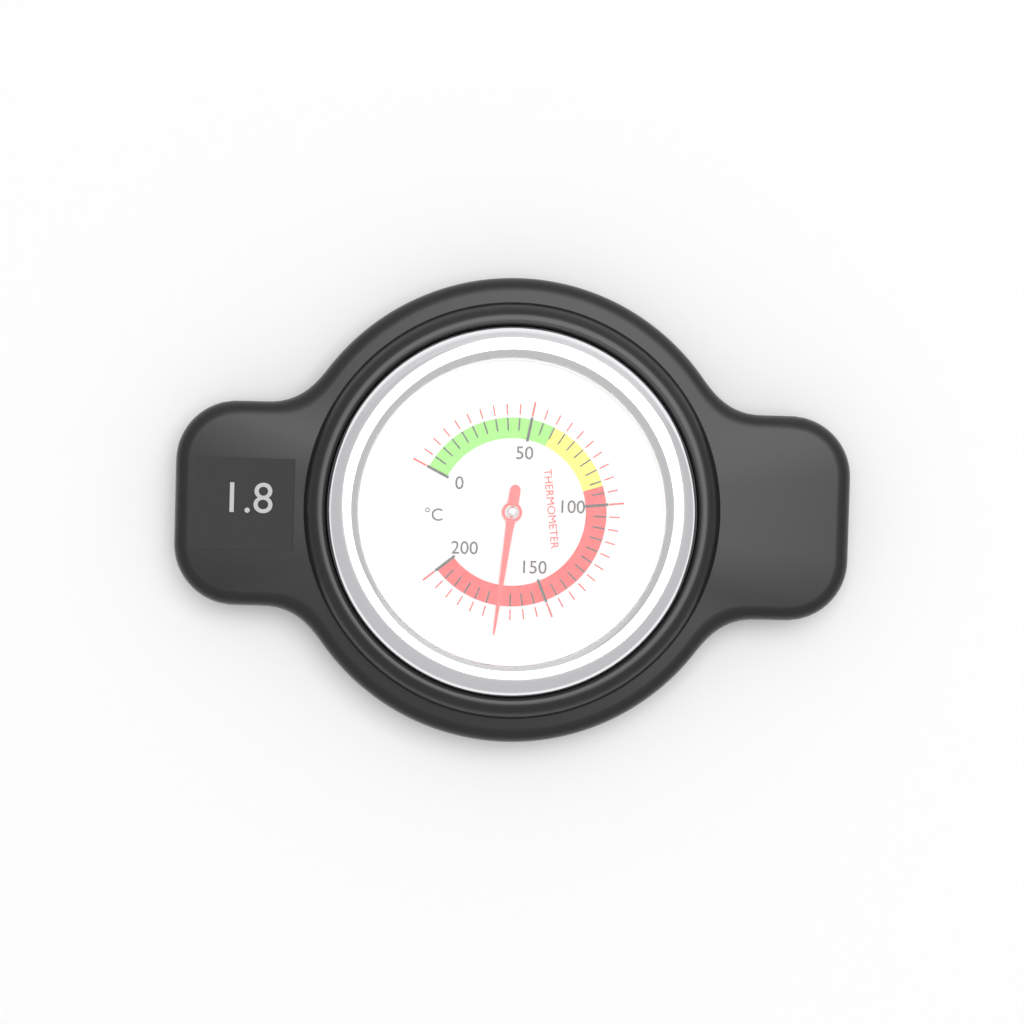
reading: 170 °C
